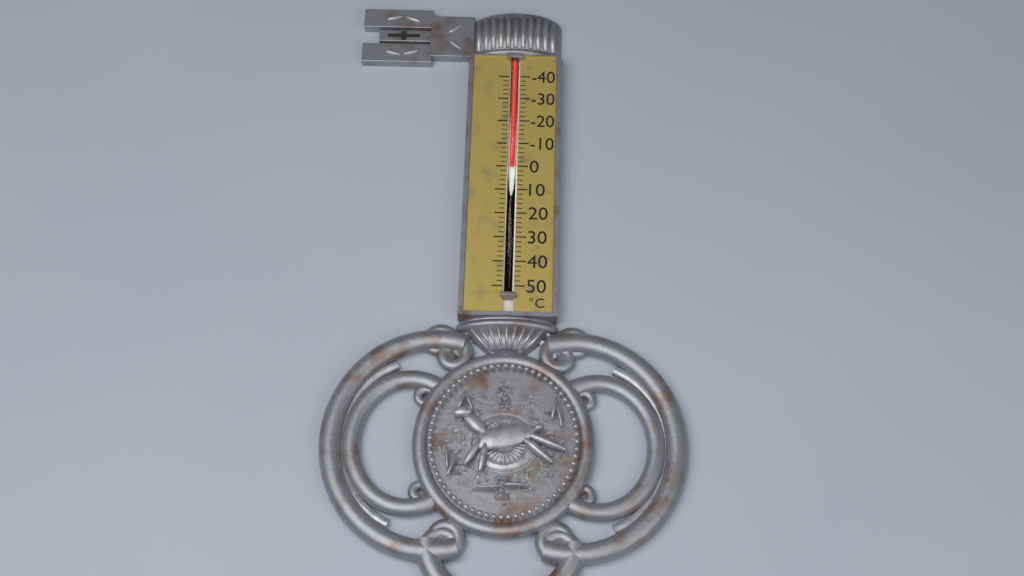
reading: 0 °C
